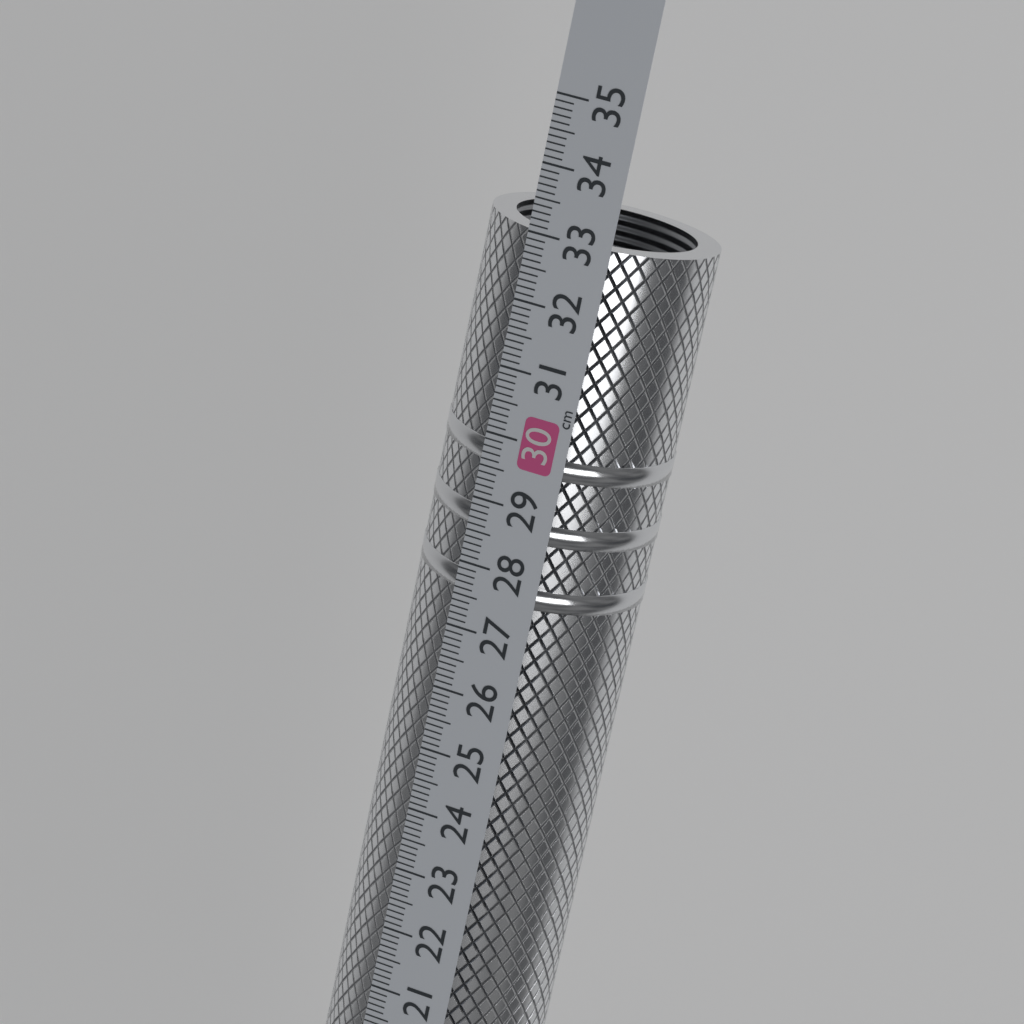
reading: 33.0 cm
